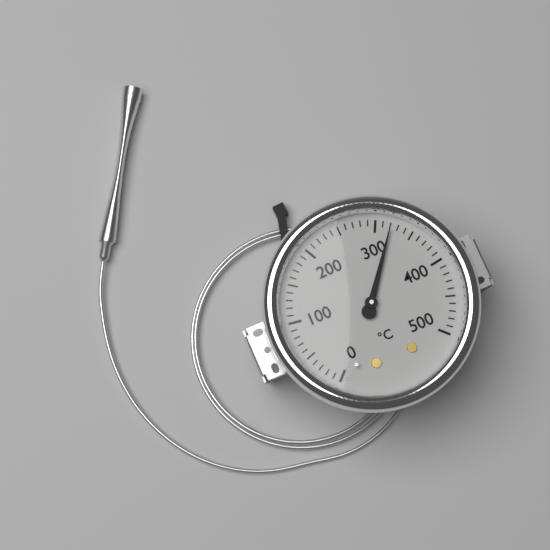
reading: 320 °C
